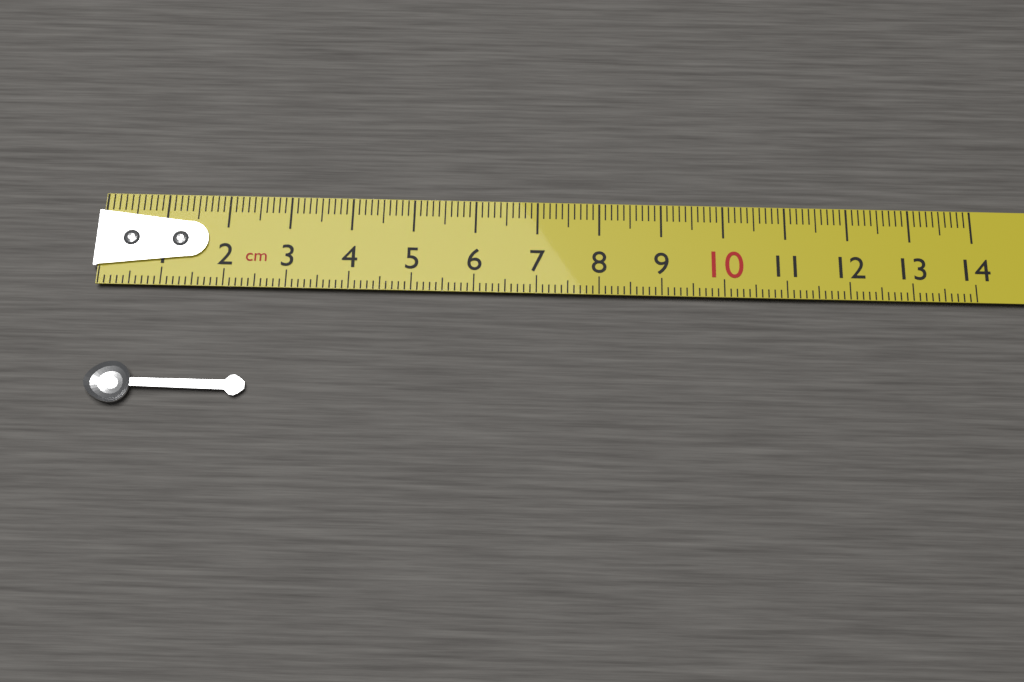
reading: 2.5 cm
